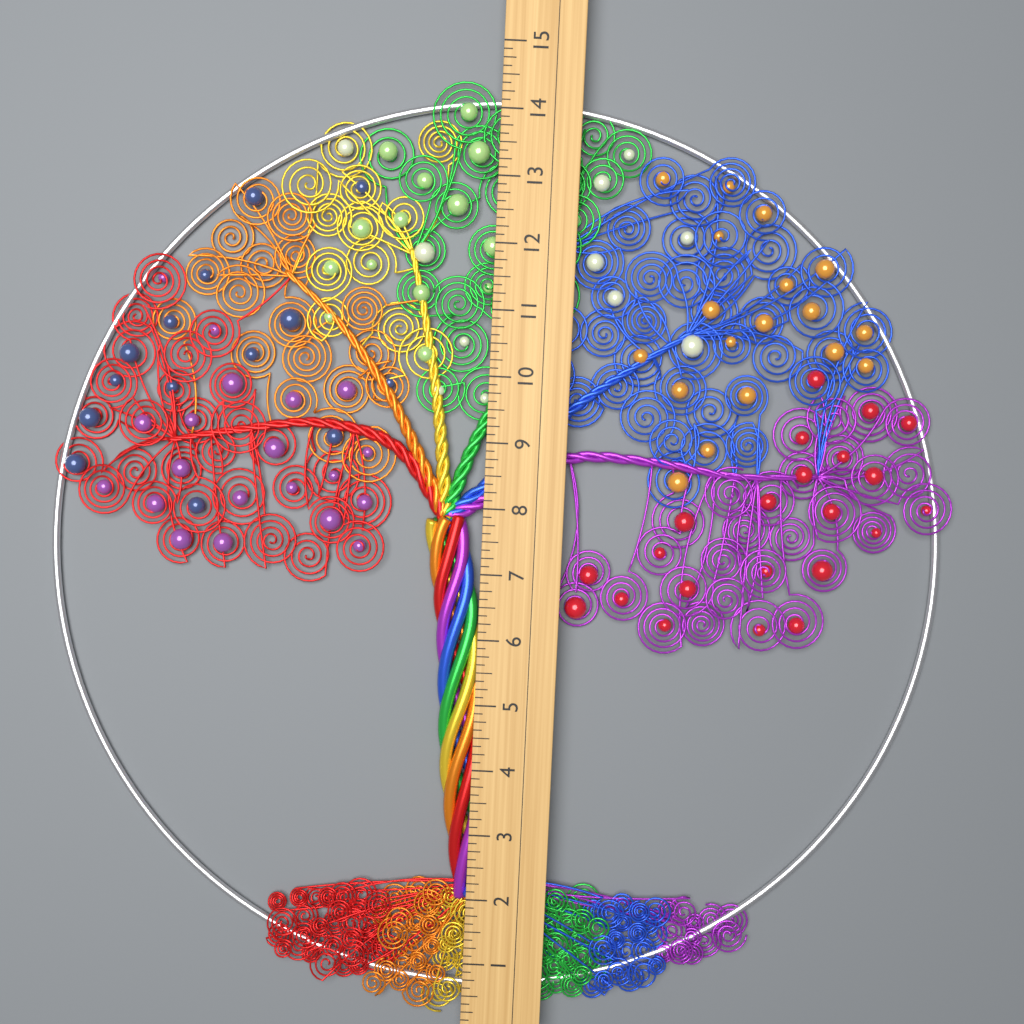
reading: 14.500 (no unit)
